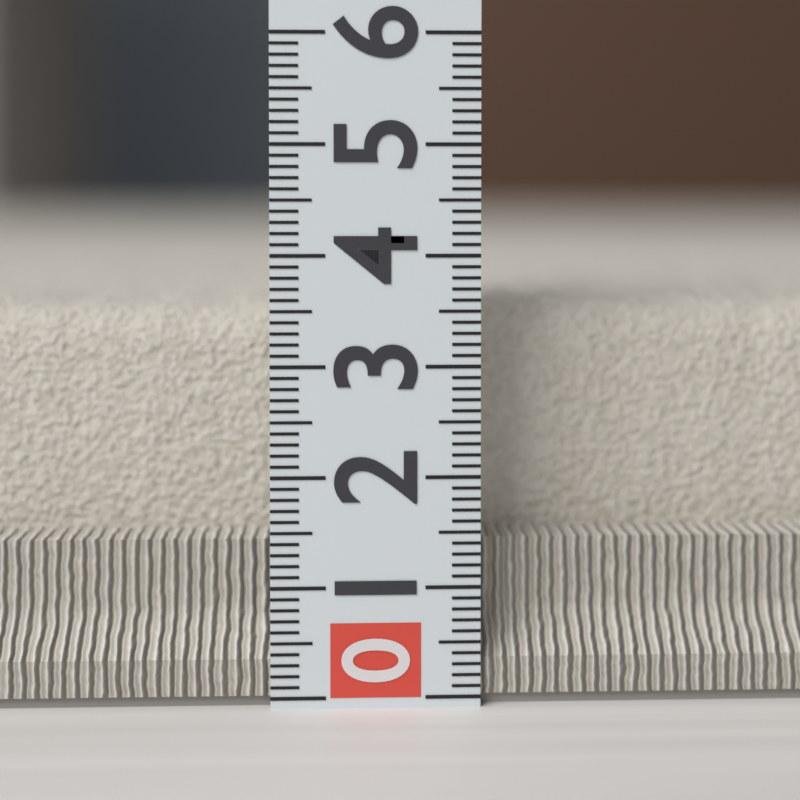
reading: 3.6 (no unit)
